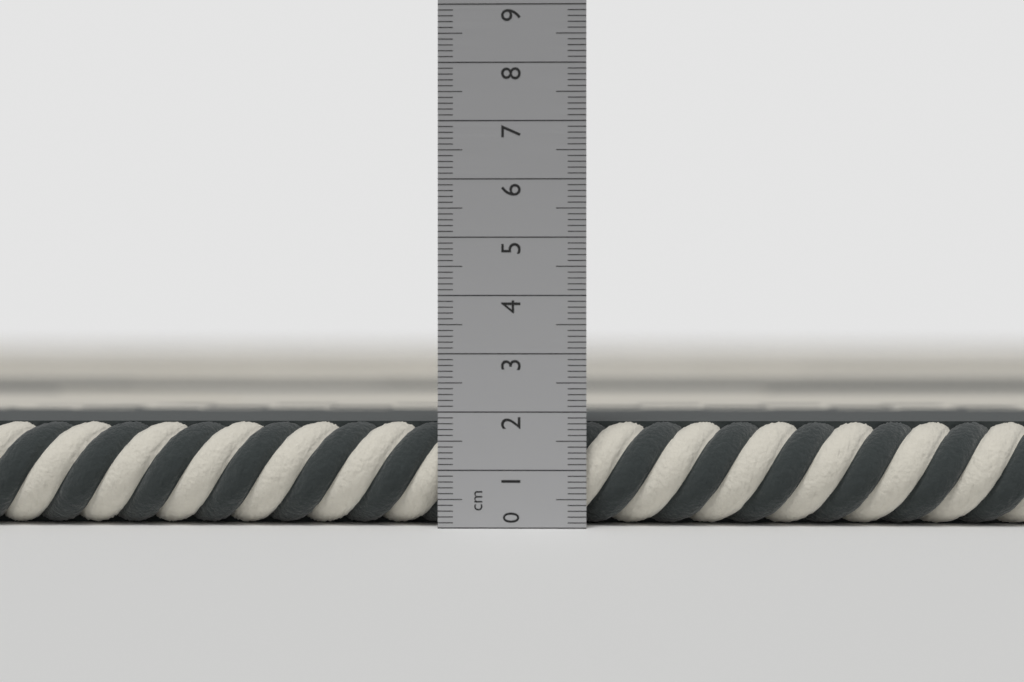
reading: 1.8 cm
